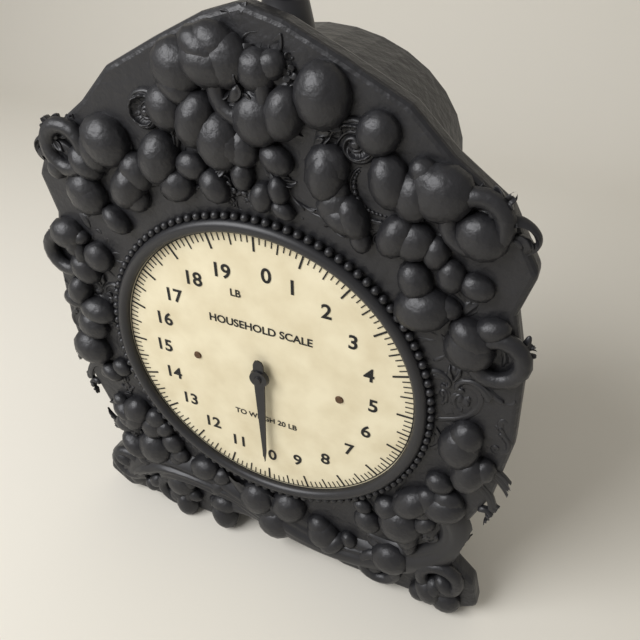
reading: 10.000 lb
